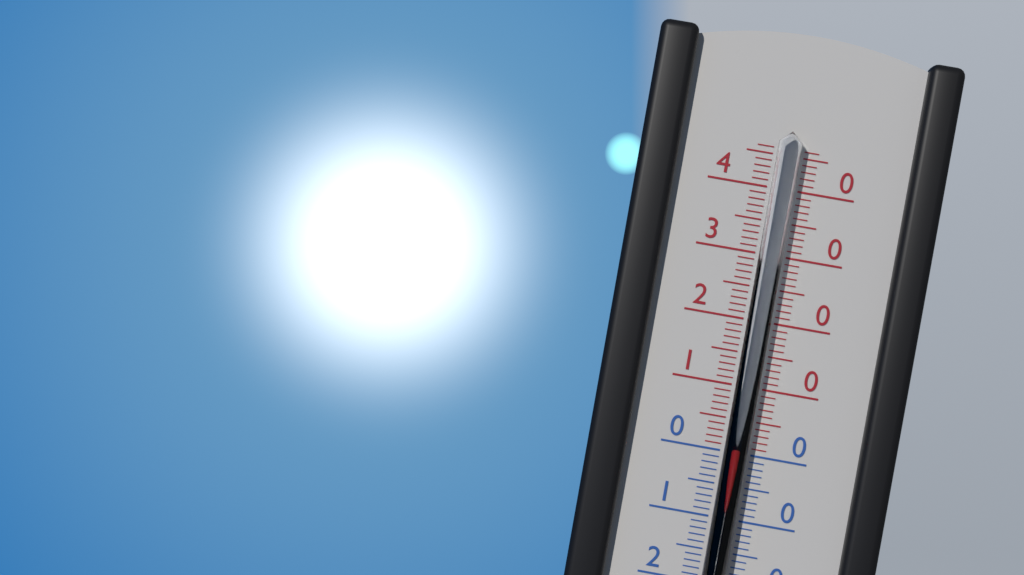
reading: 1 °C
